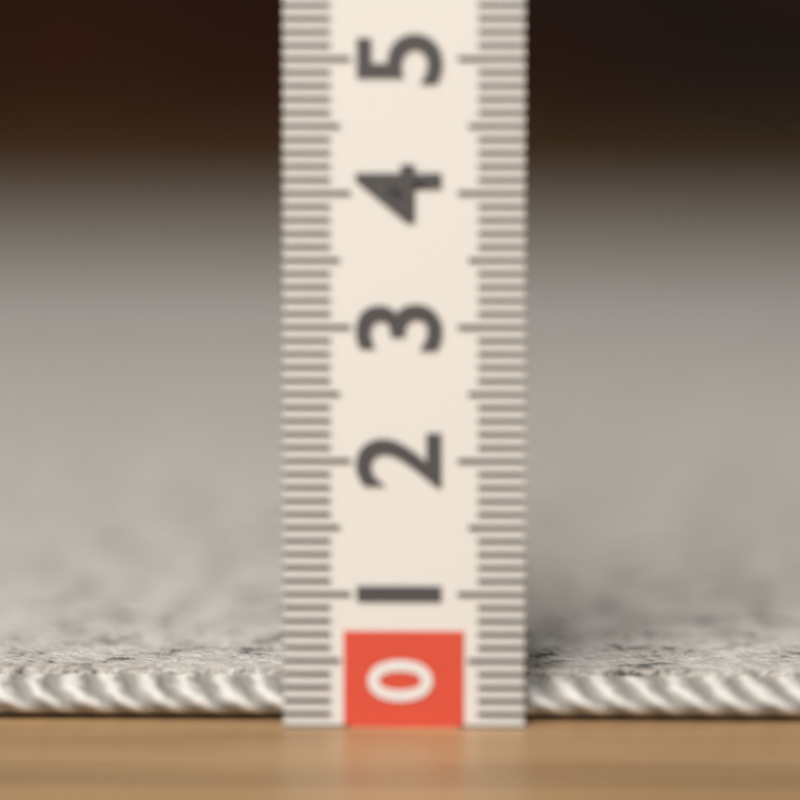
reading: 0.4 (no unit)
